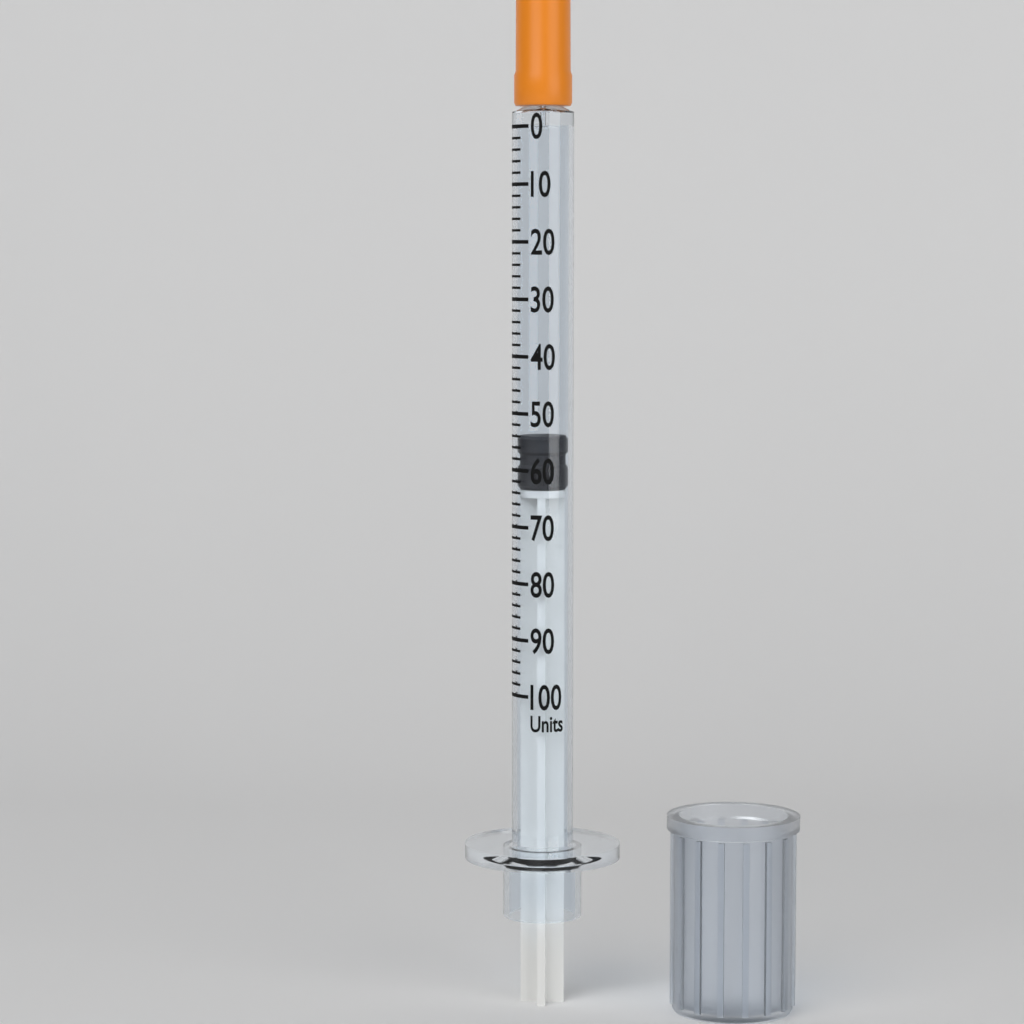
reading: 54 units
